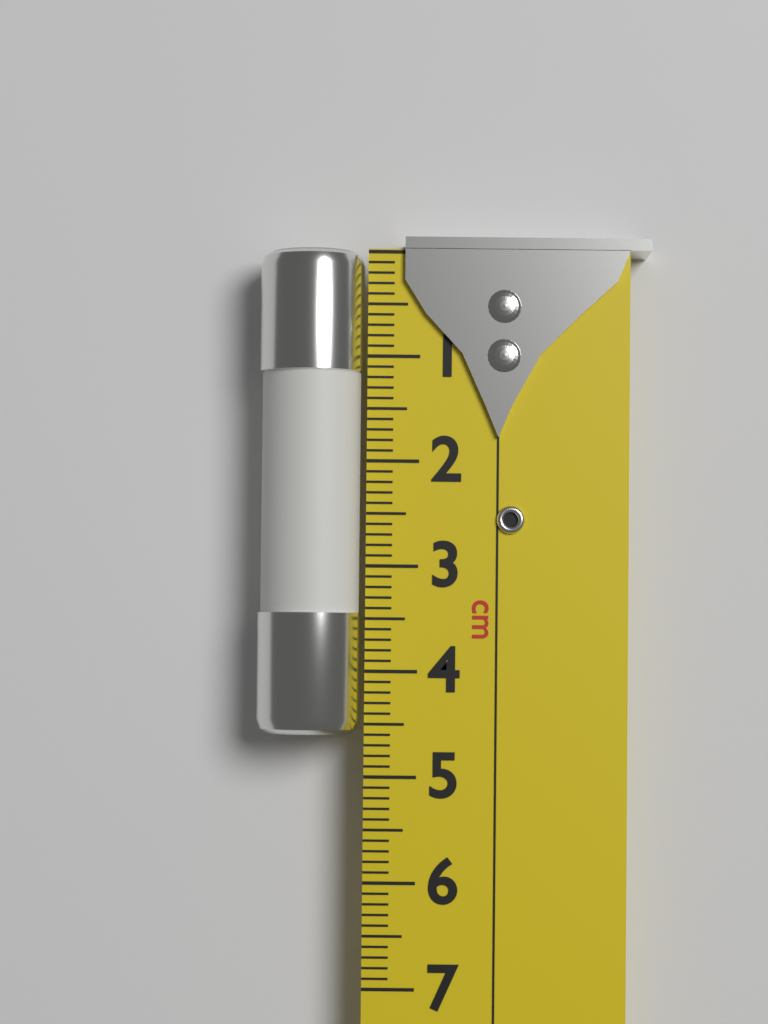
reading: 4.6 cm
